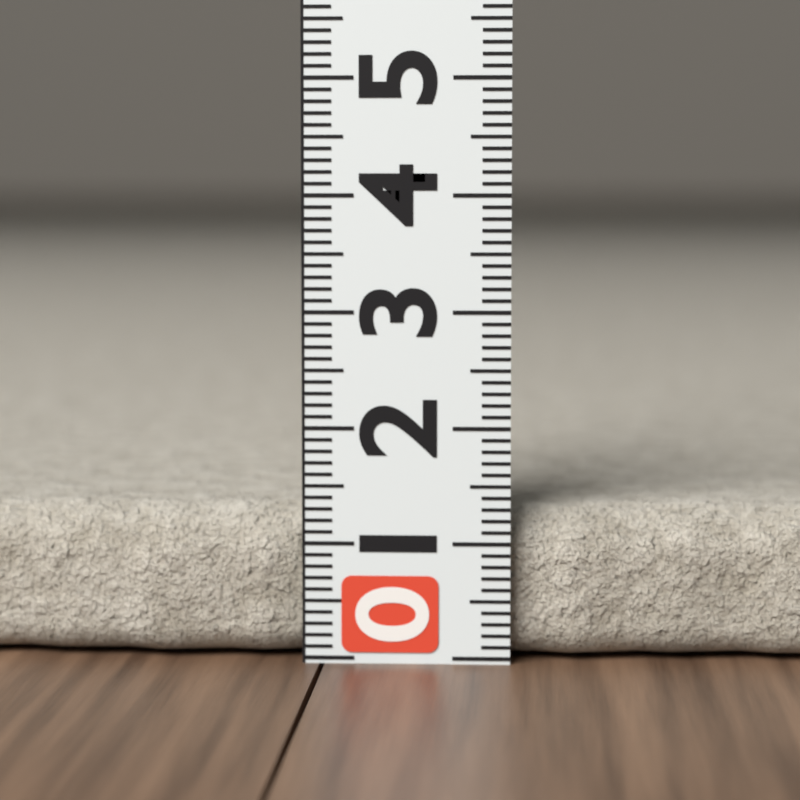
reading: 1.3 (no unit)
